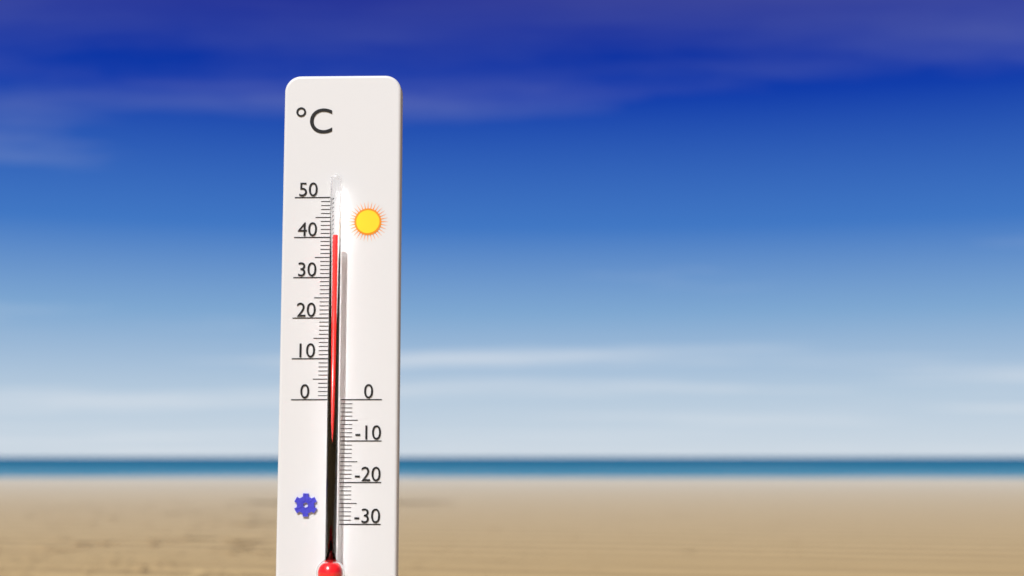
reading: 40 °C
